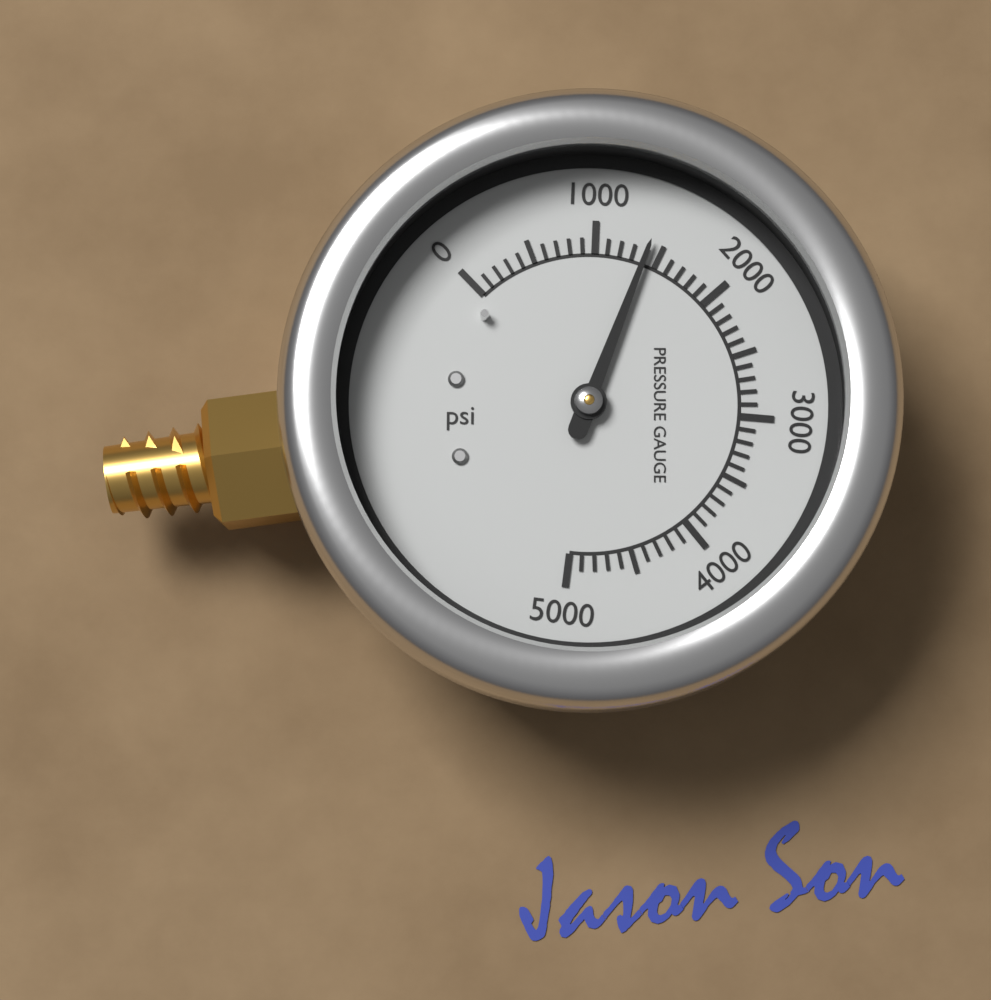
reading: 1400 psi
